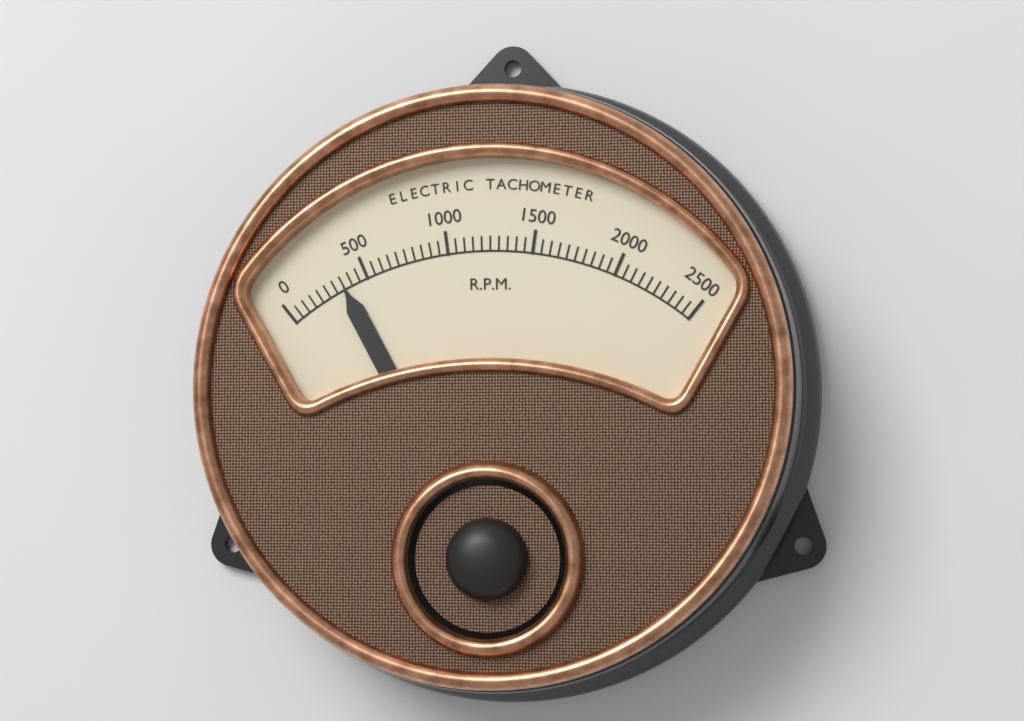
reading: 350 RPM
